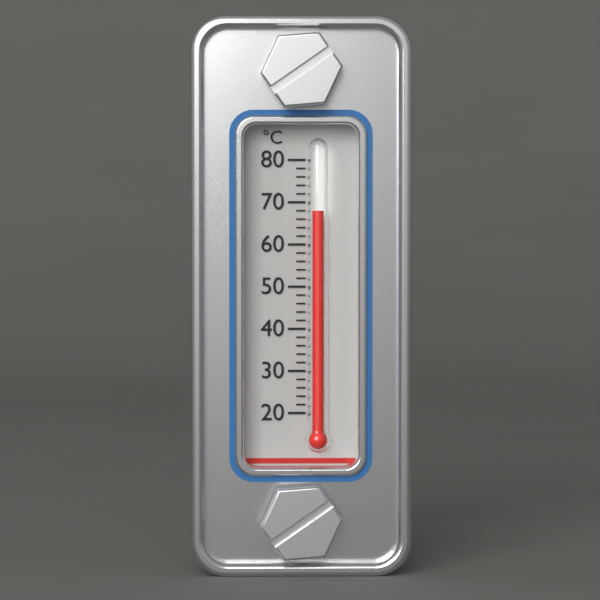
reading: 68 °C
